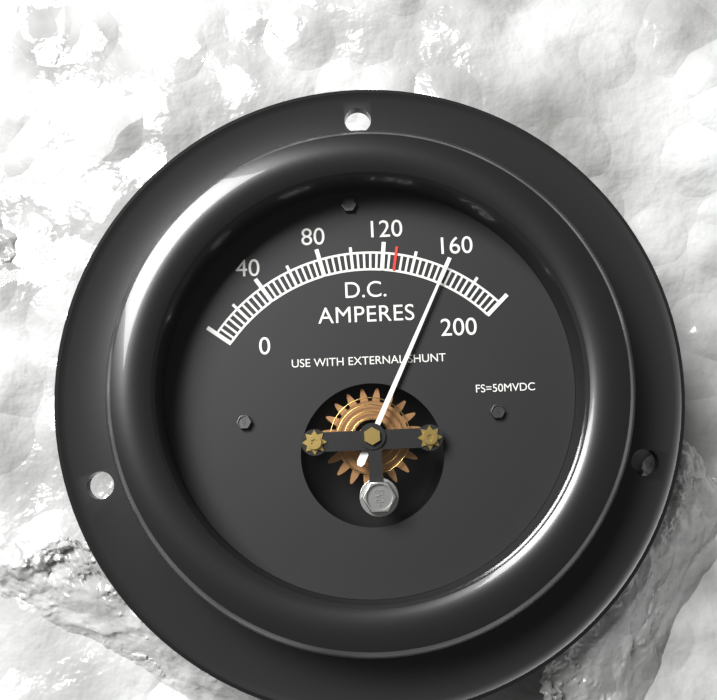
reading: 160 A
